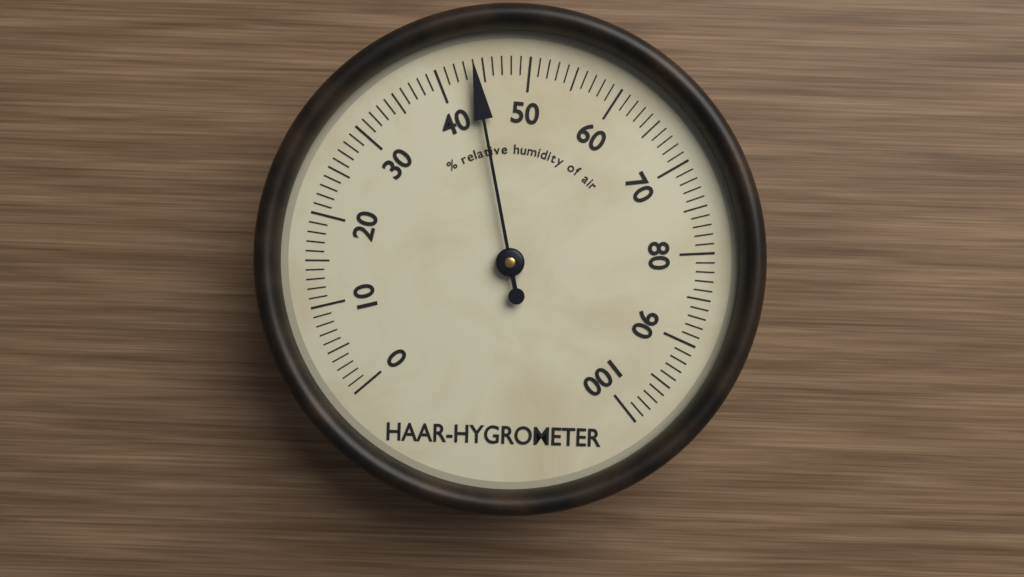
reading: 44 %
